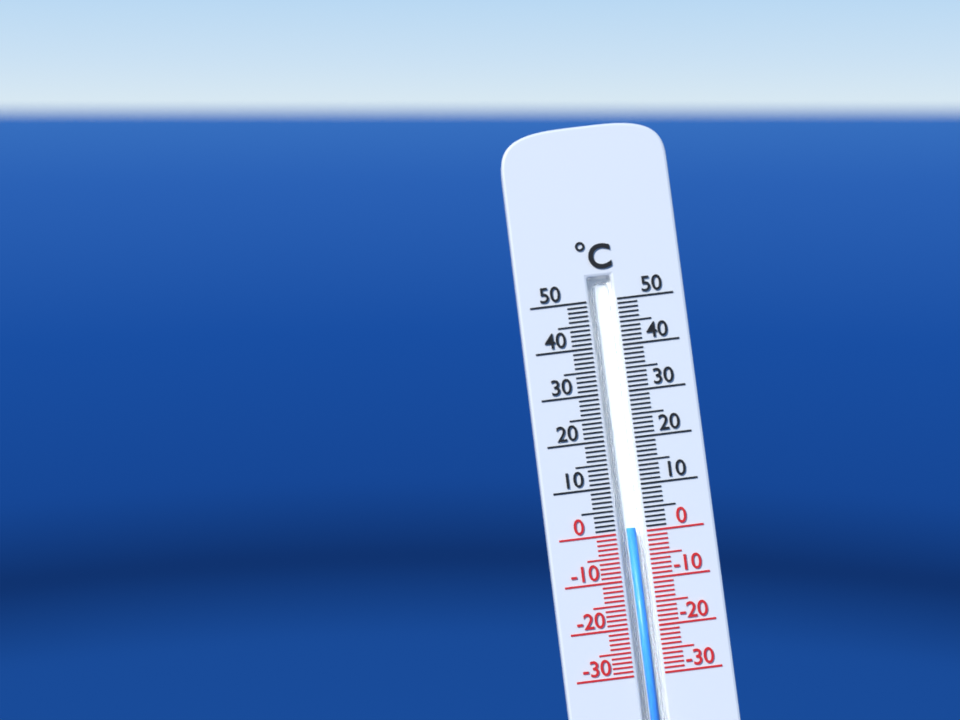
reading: 1 °C
